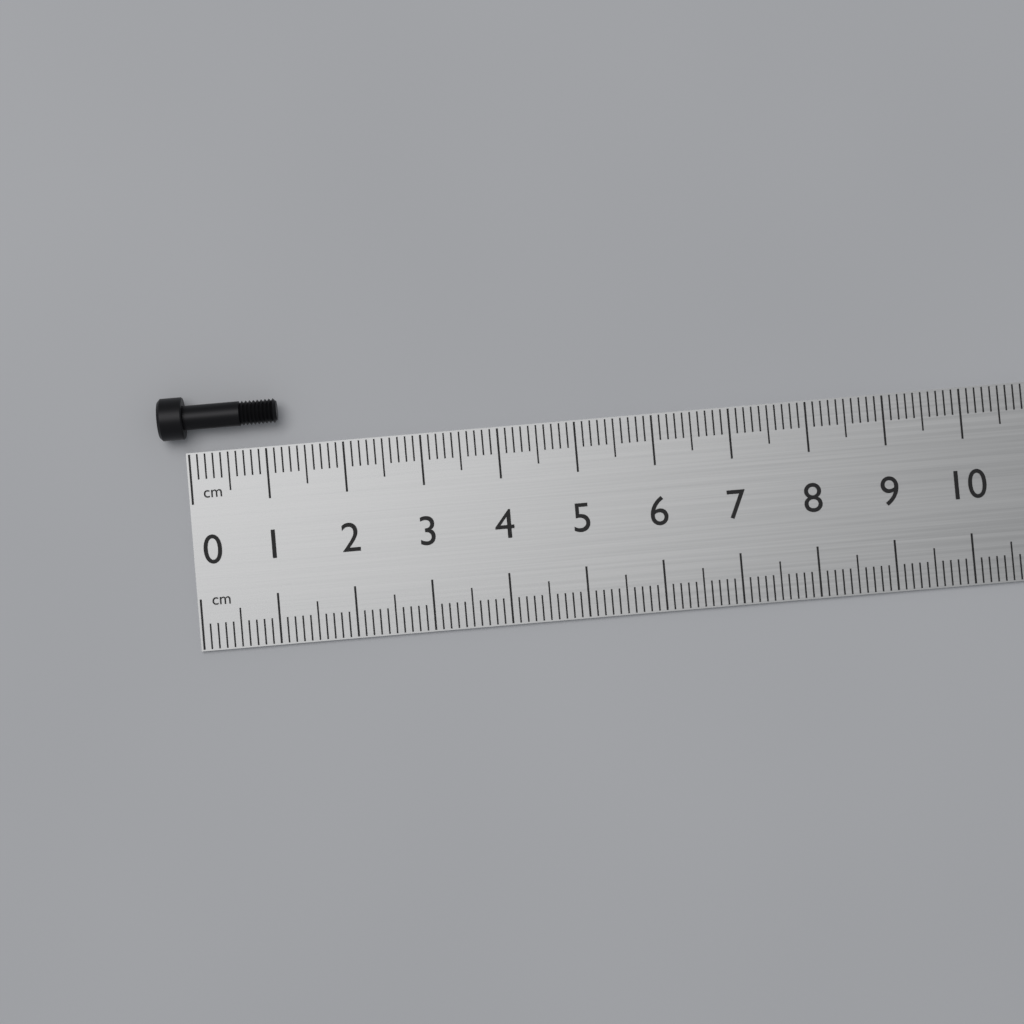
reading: 1.2 cm
